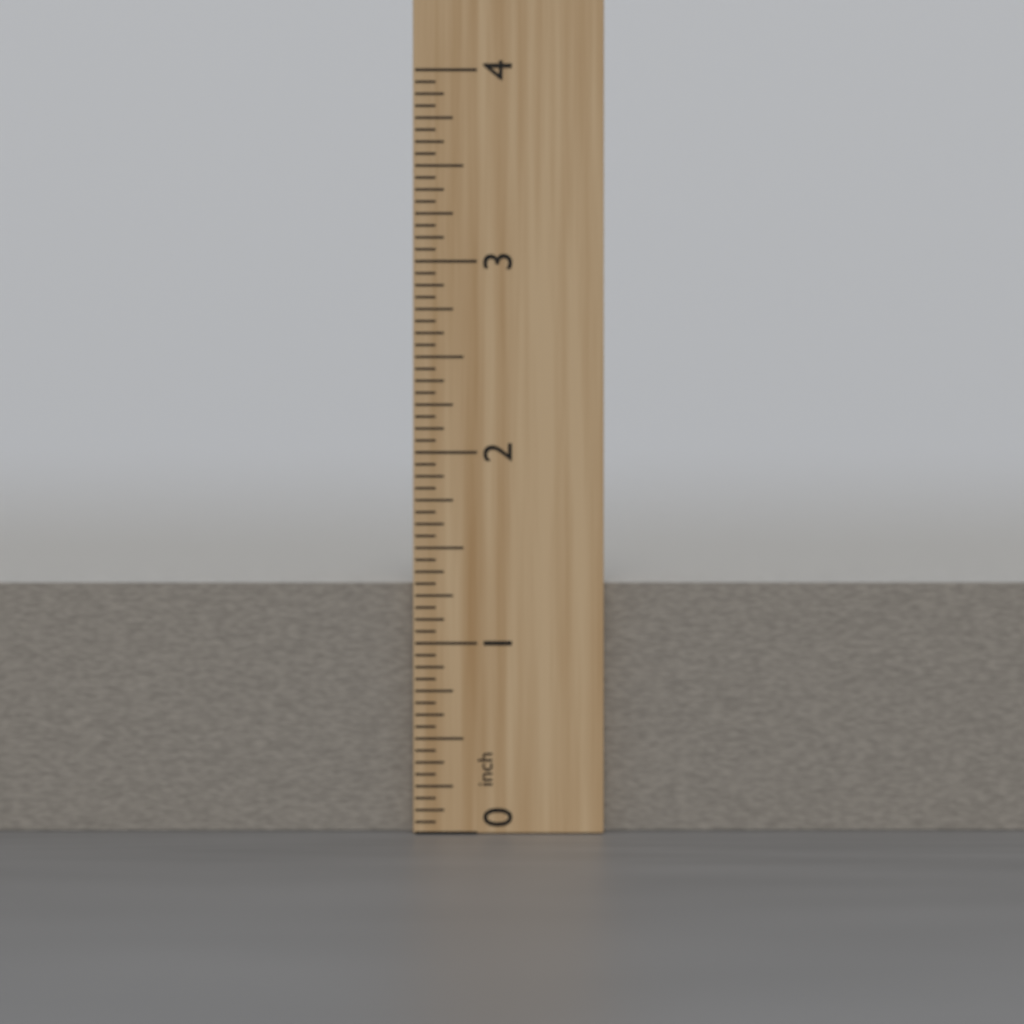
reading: 1.3125 inch
